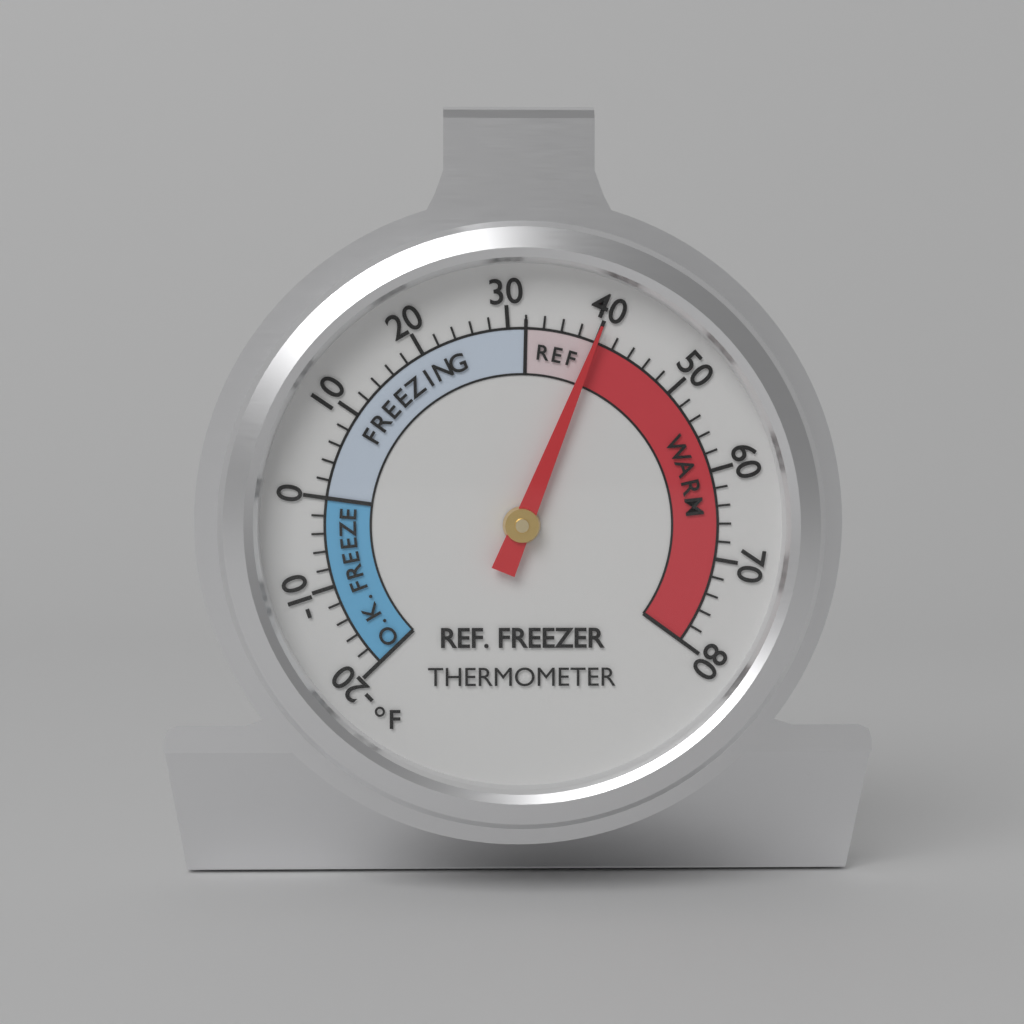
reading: 40 °F
